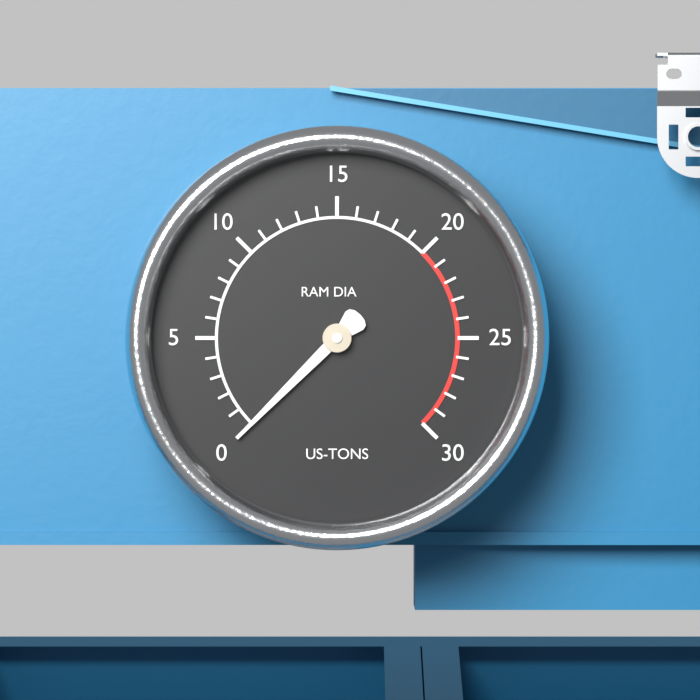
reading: 0 US-TONS
